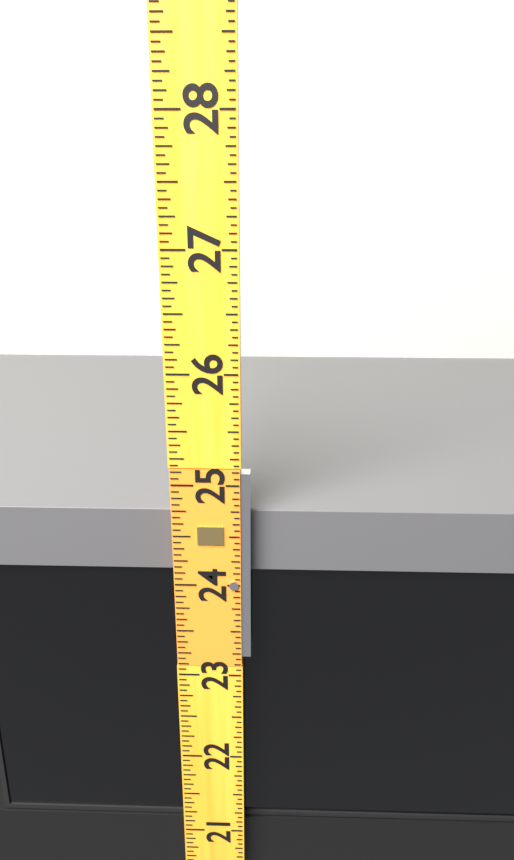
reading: 24.6875 (no unit)
